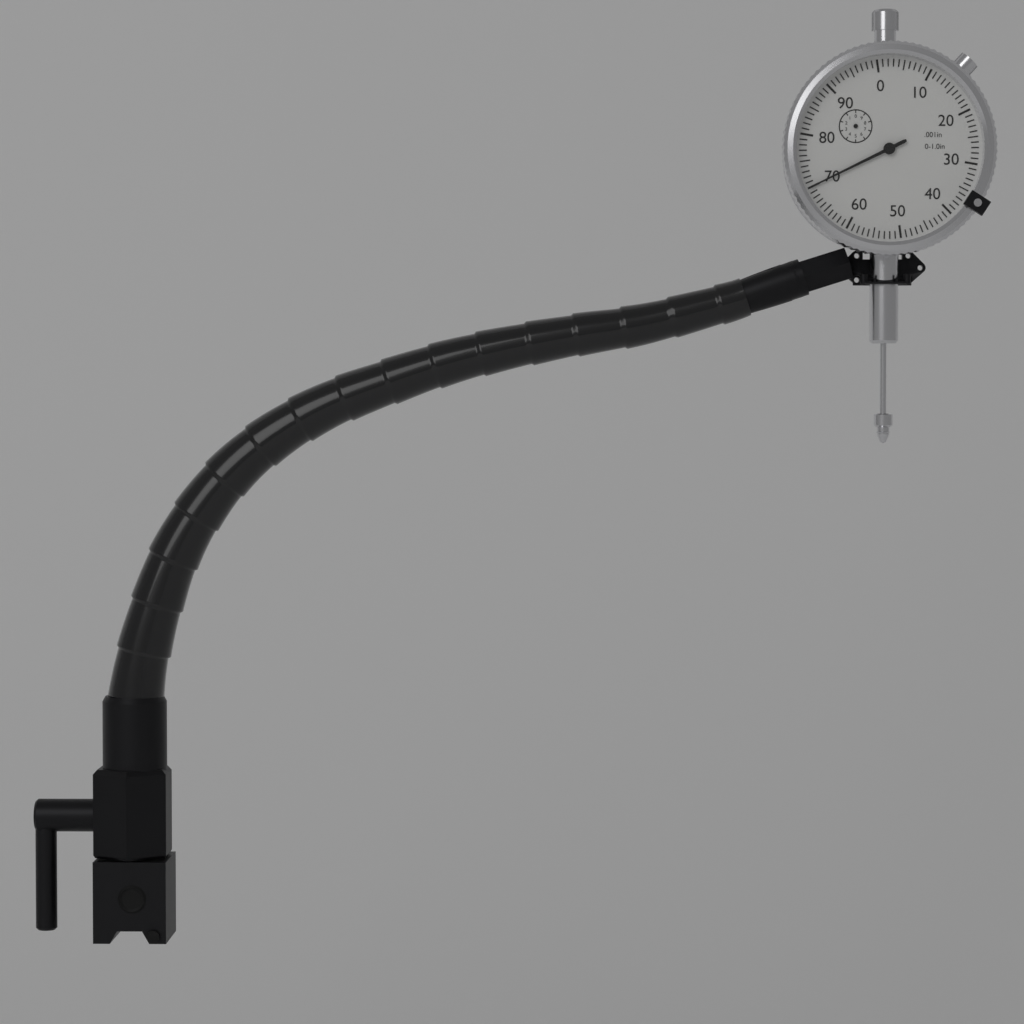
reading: 0.070 in
